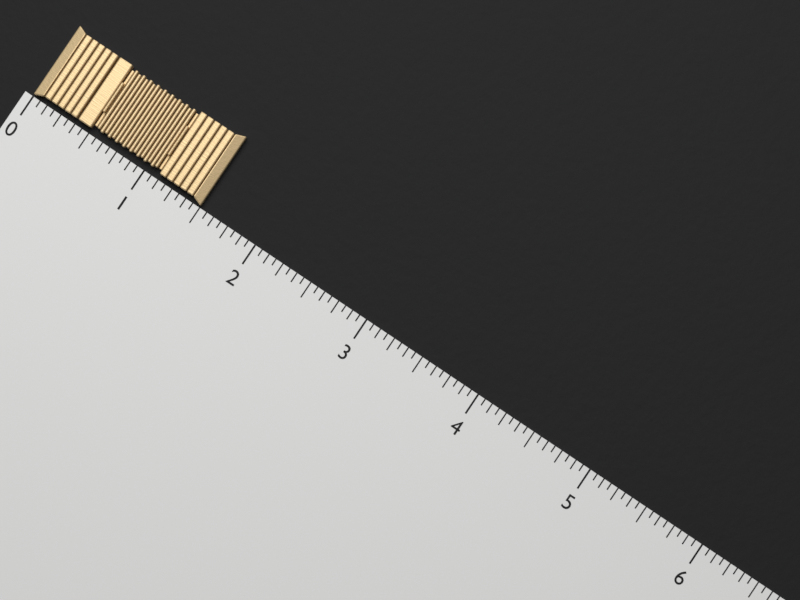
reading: 1.5000 (no unit)
